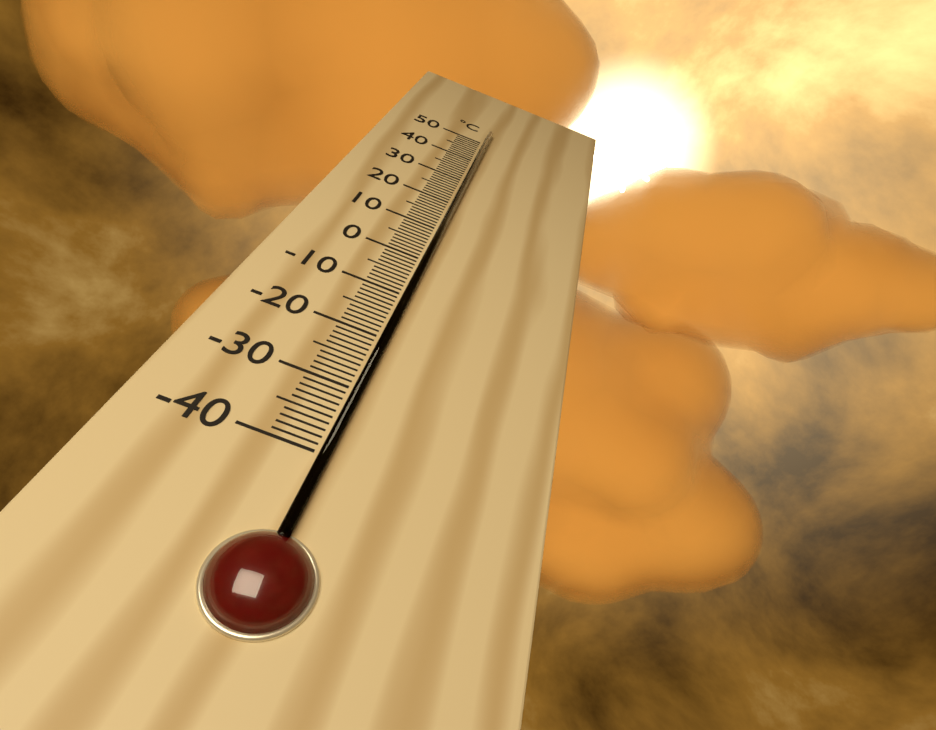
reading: 43 °C
